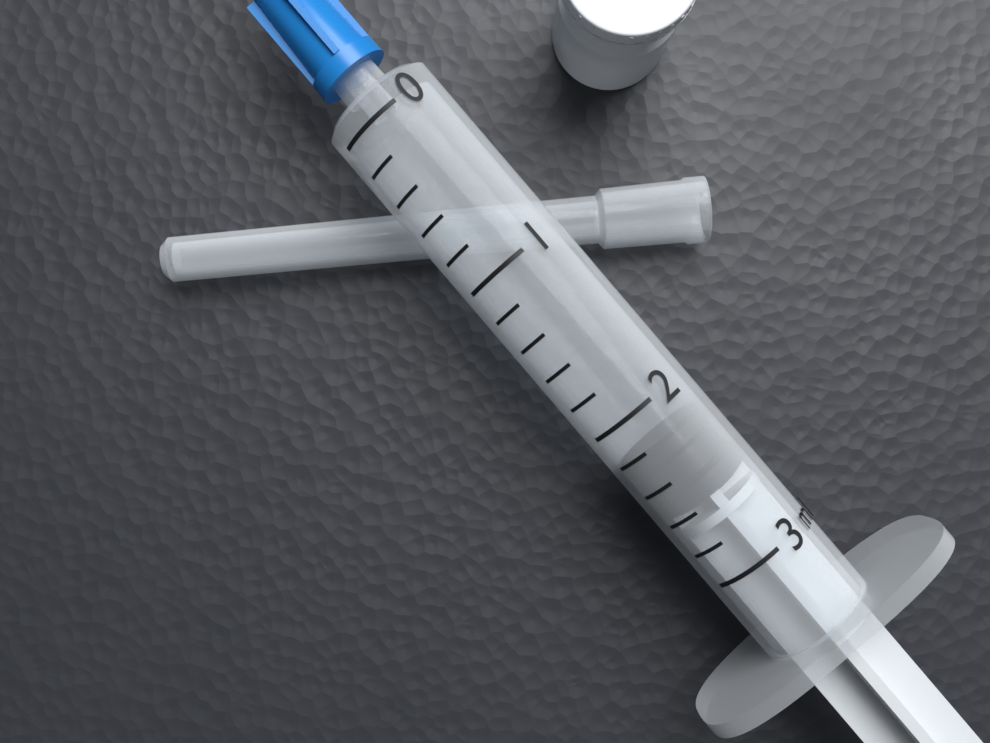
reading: 2.2 ml
